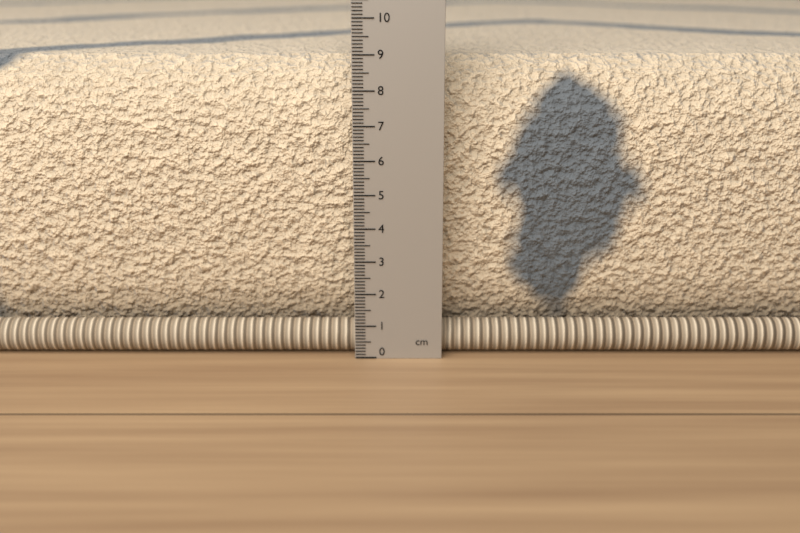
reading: 8.8 cm
